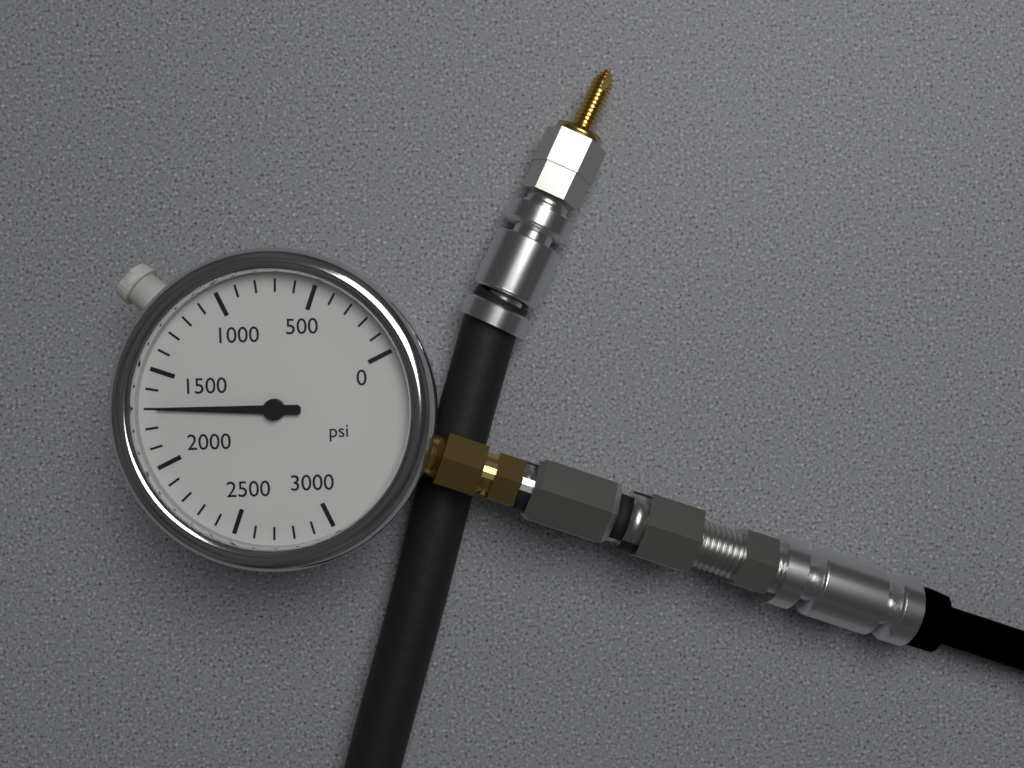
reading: 1700 psi
